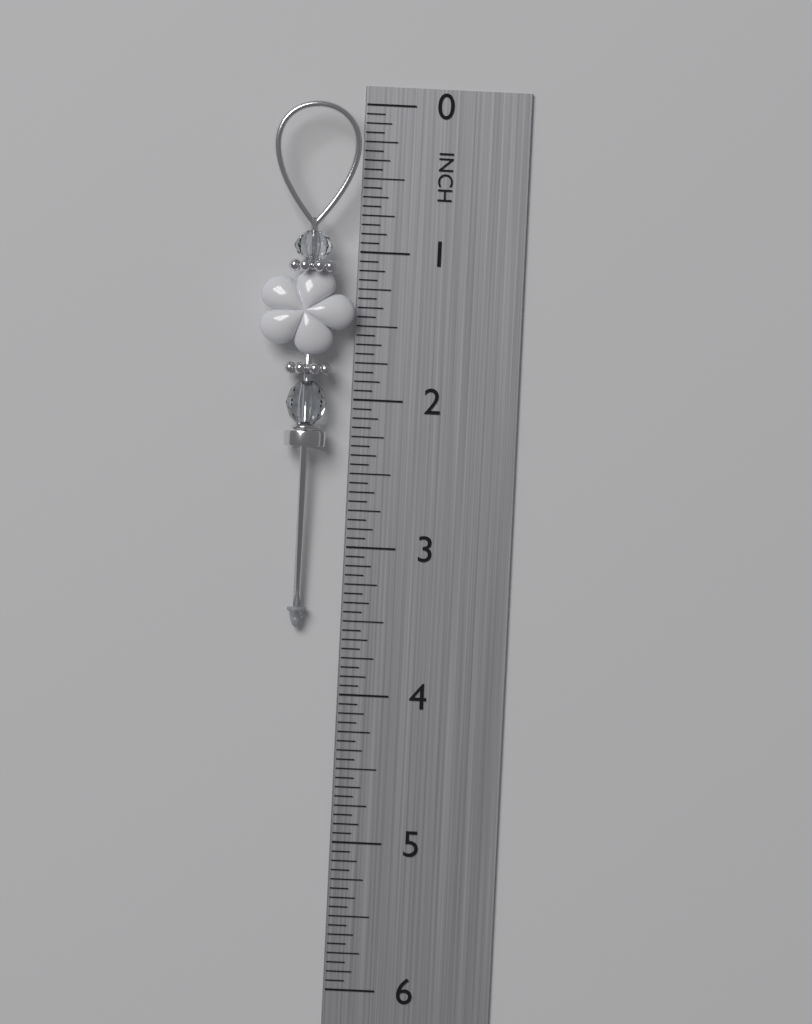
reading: 3.5625 in
